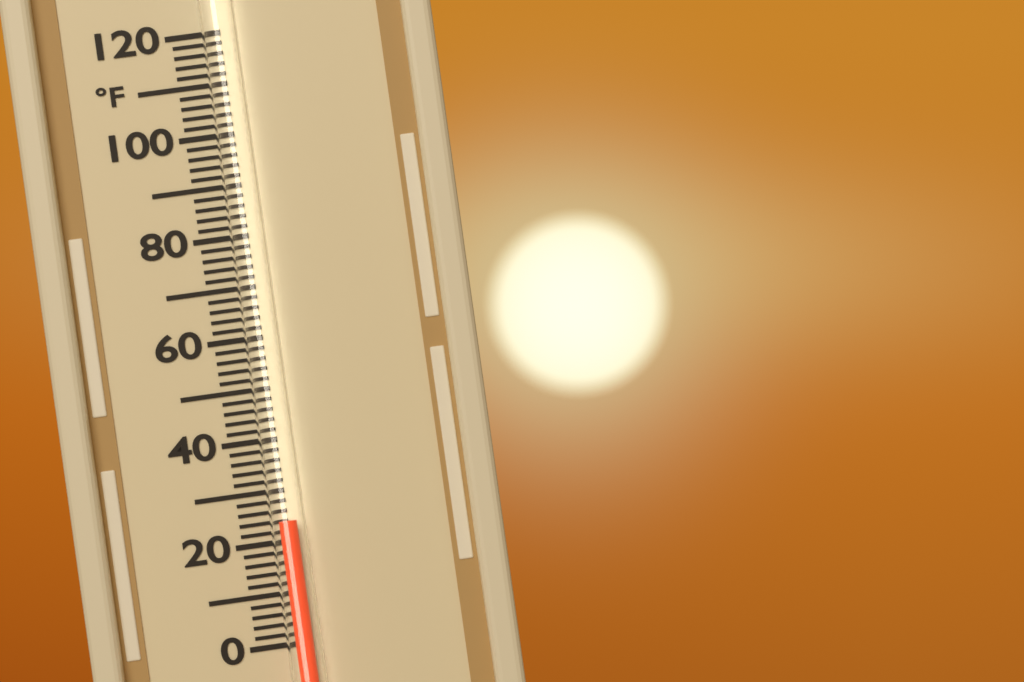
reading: 24 °F
